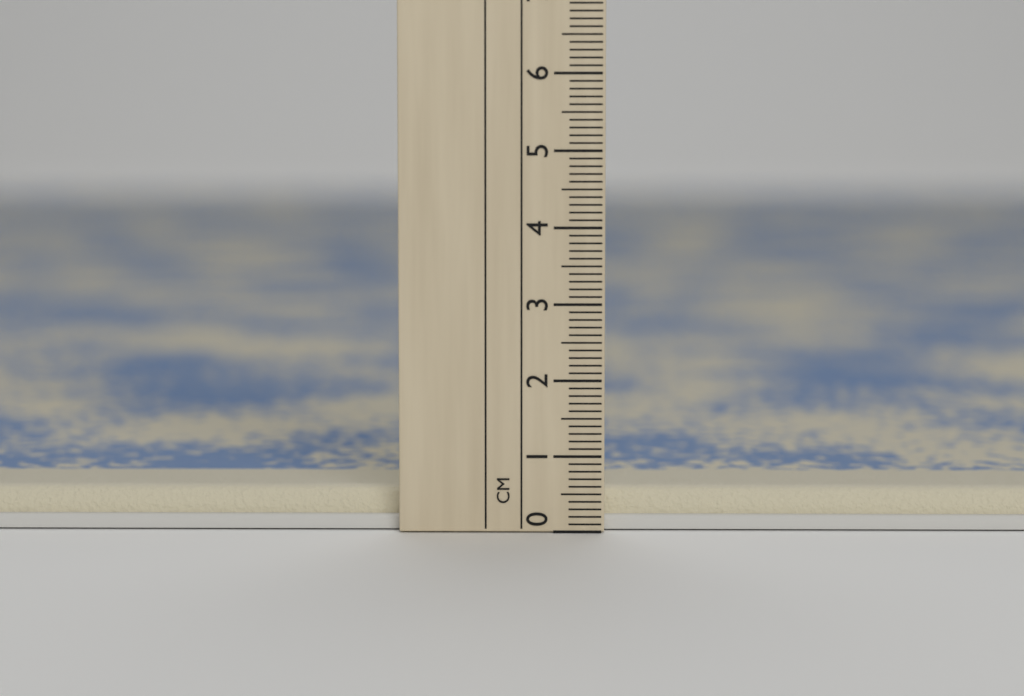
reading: 0.5 cm
